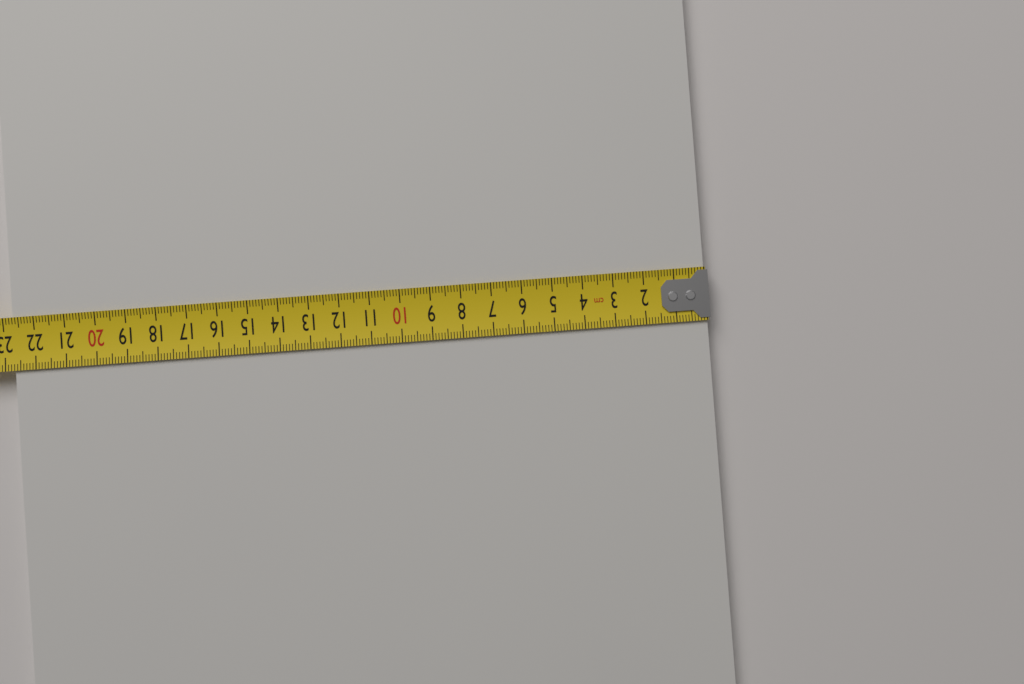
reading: 22.7 cm
